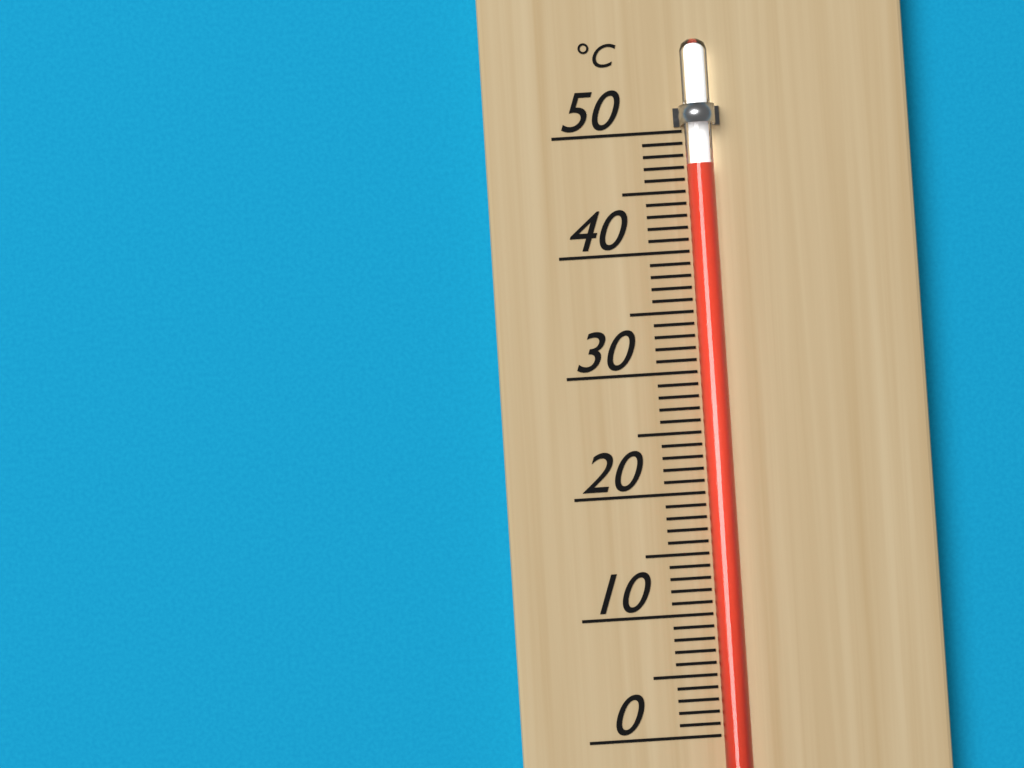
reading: 47 °C
